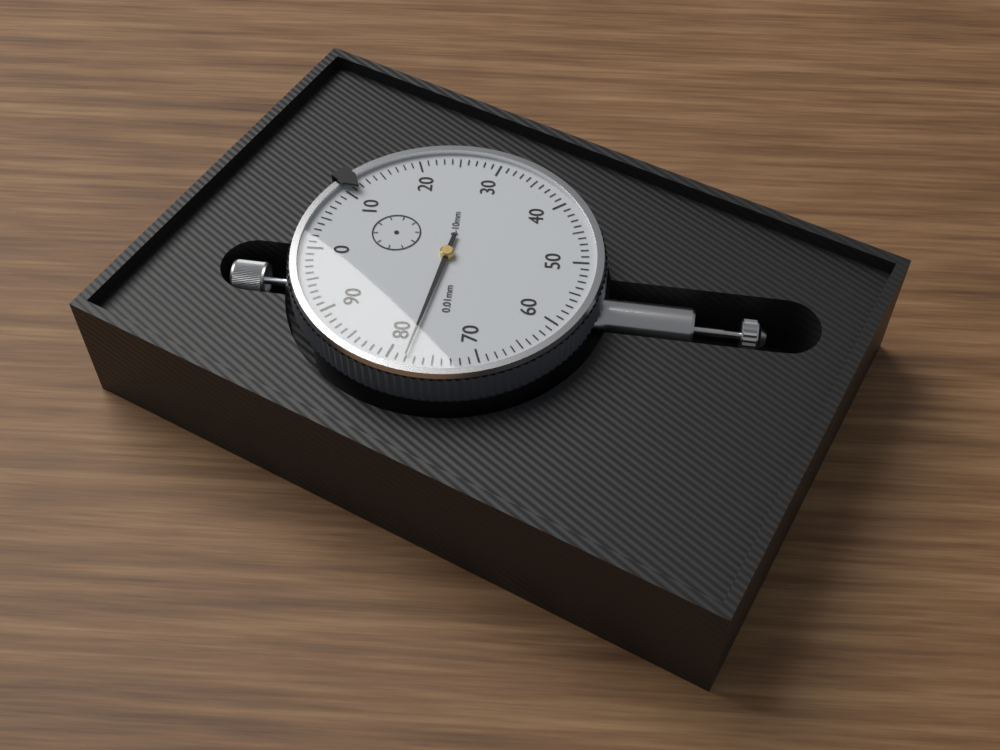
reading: 0.78 mm
